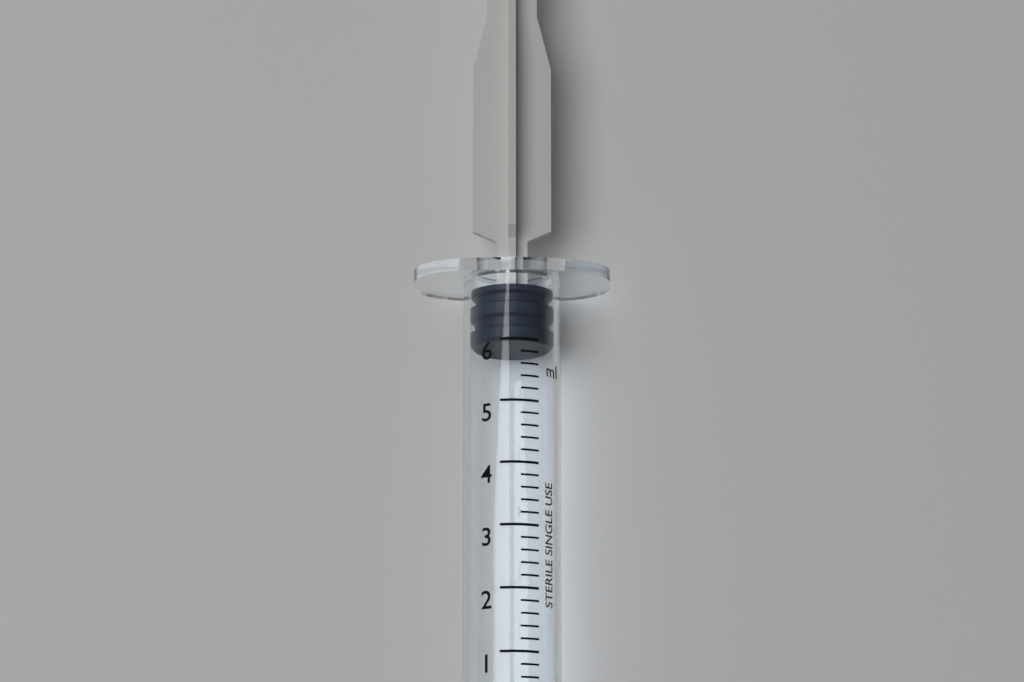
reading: 6.0 ml
